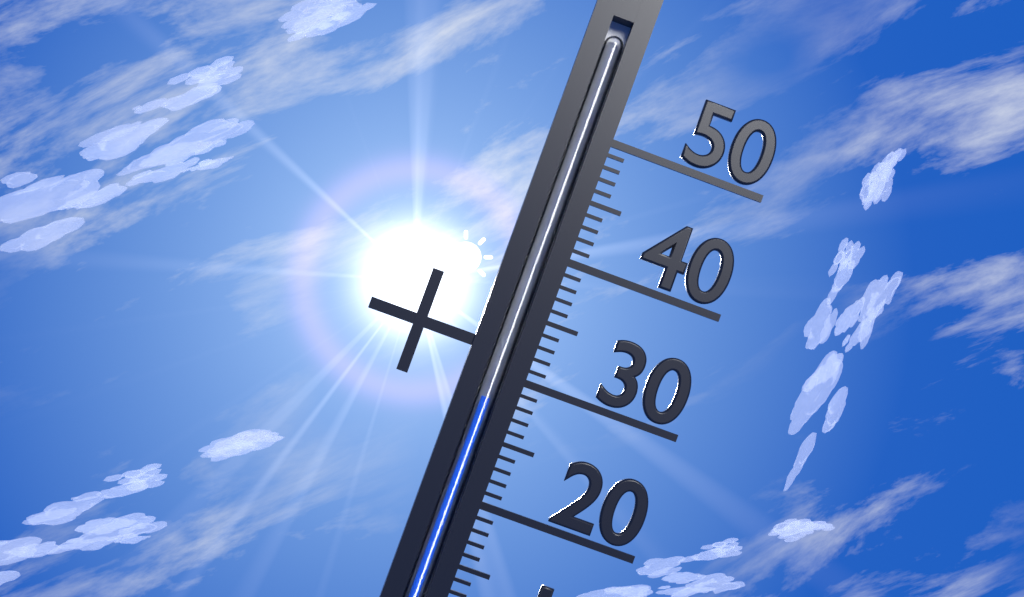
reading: 28 °C
